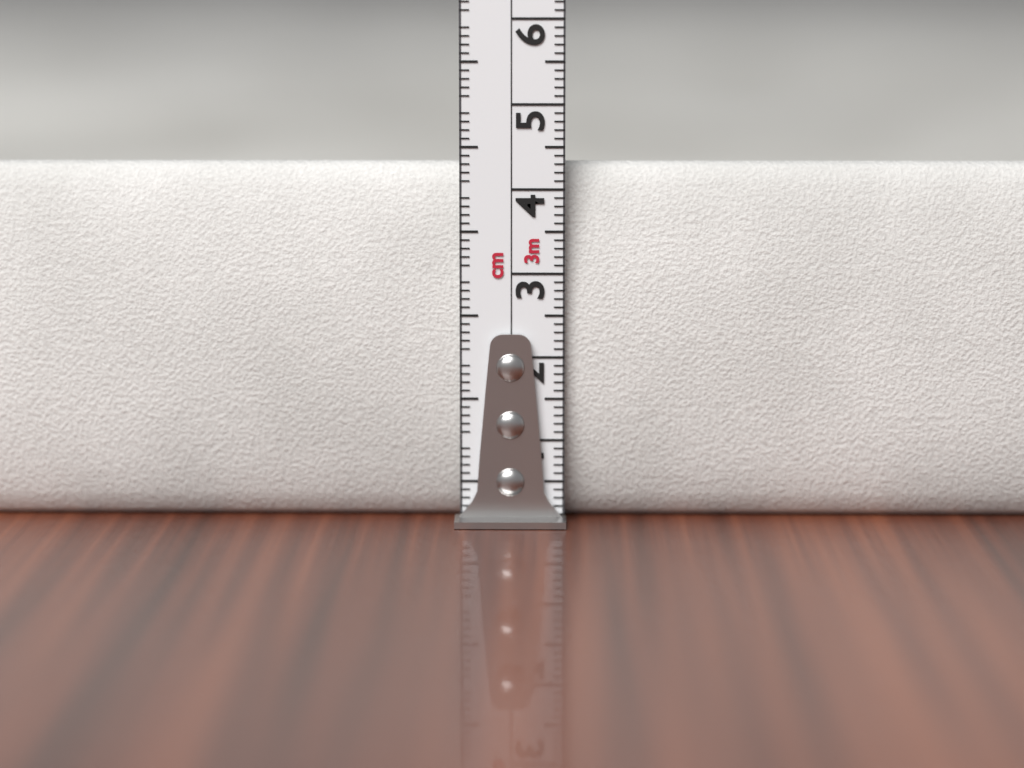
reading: 4.3 cm
